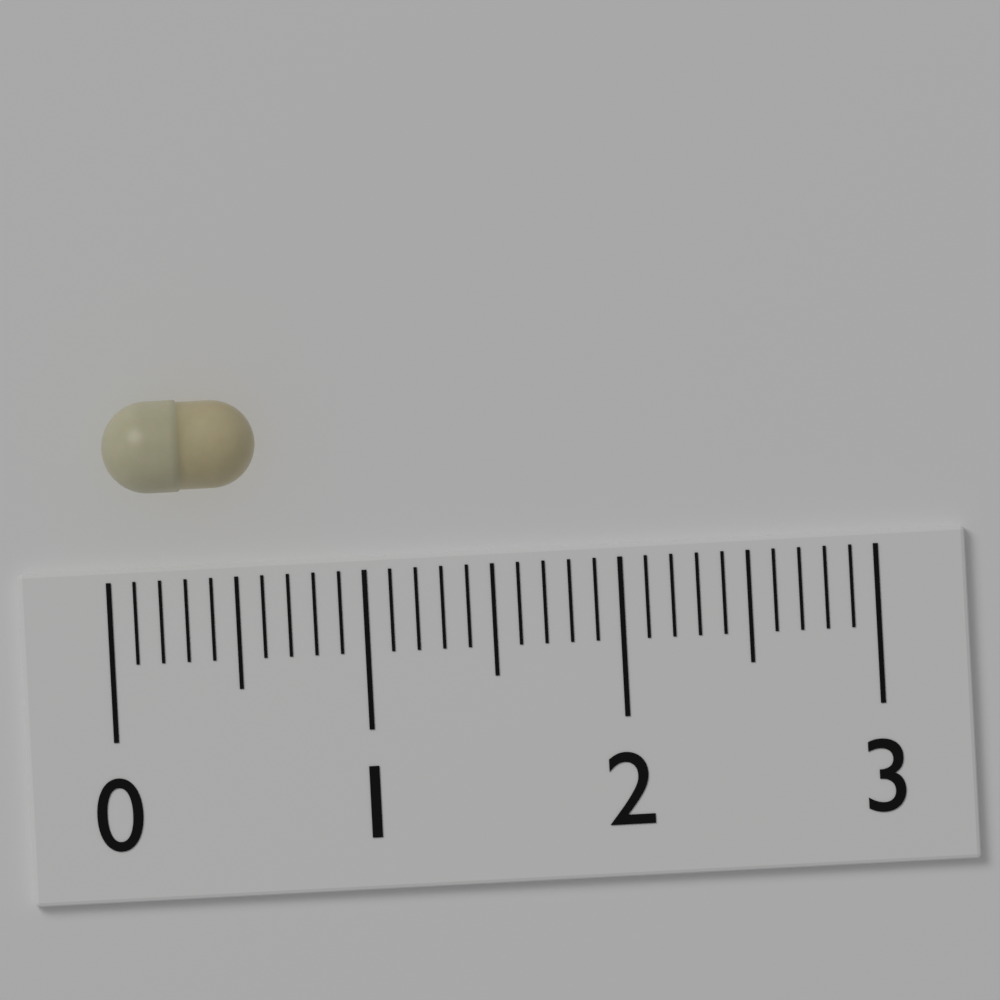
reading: 0.6 (no unit)
